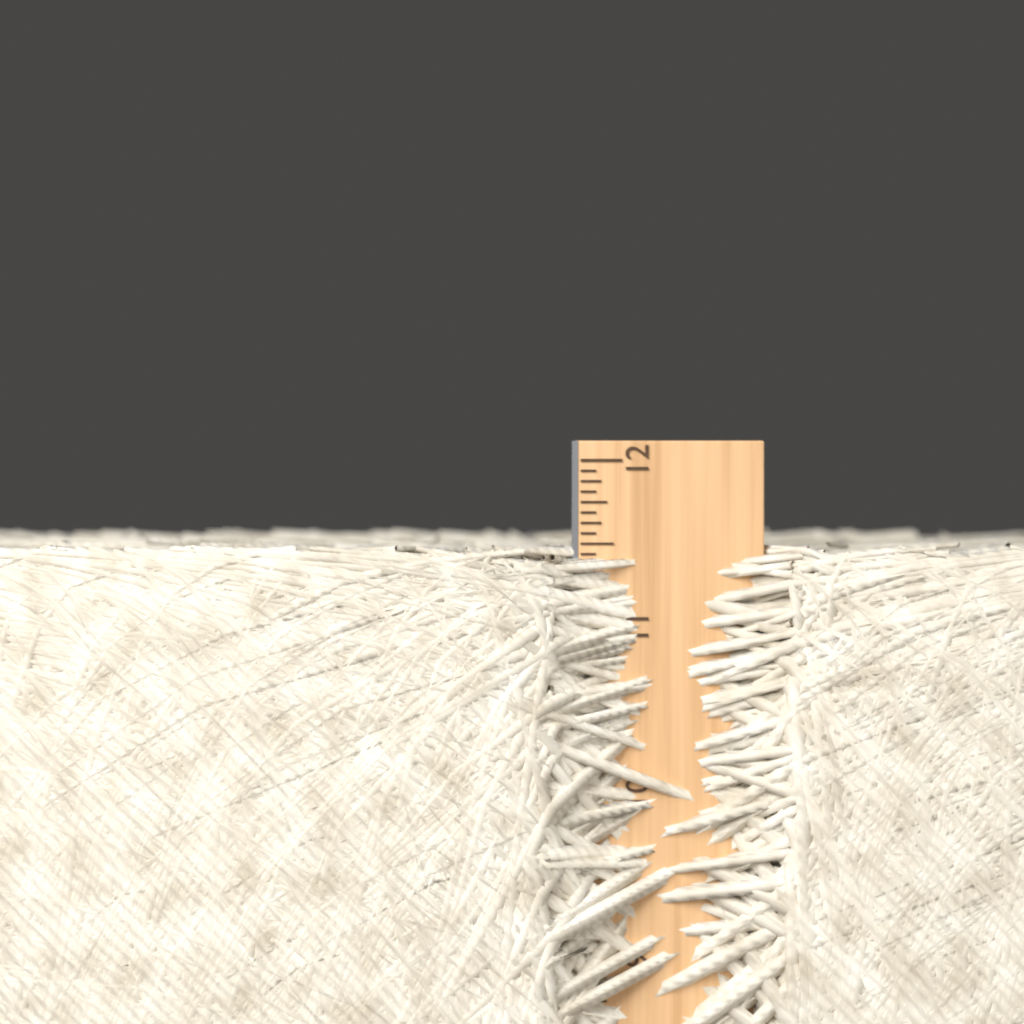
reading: 11.5000 in
